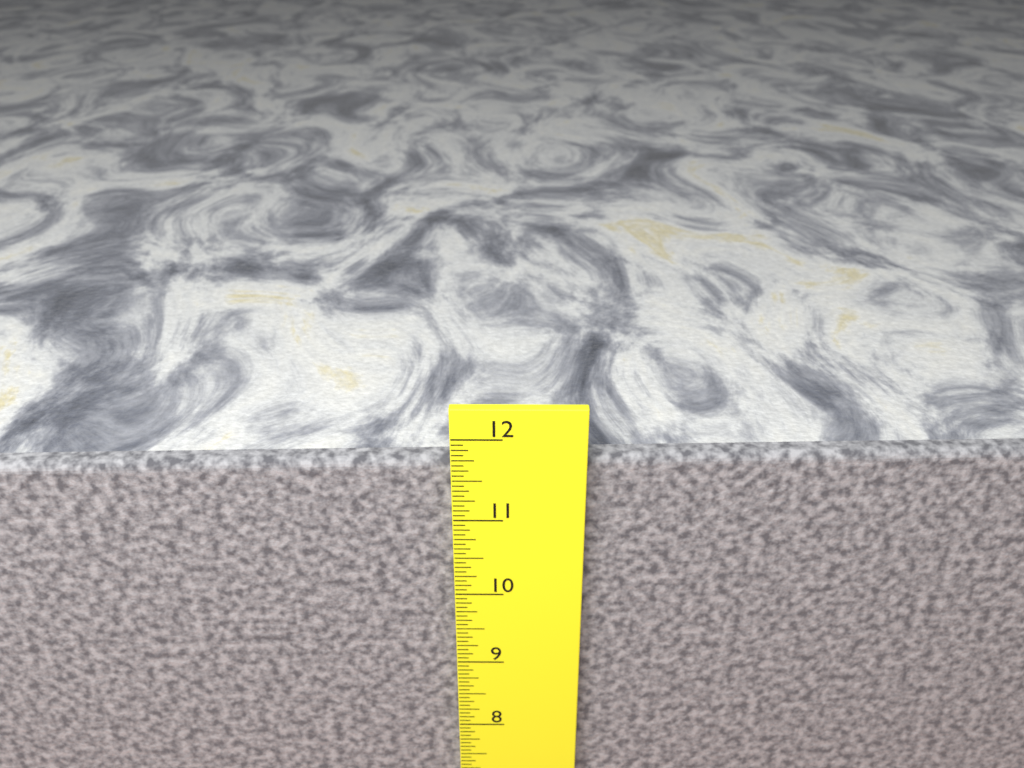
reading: 11.6875 in
